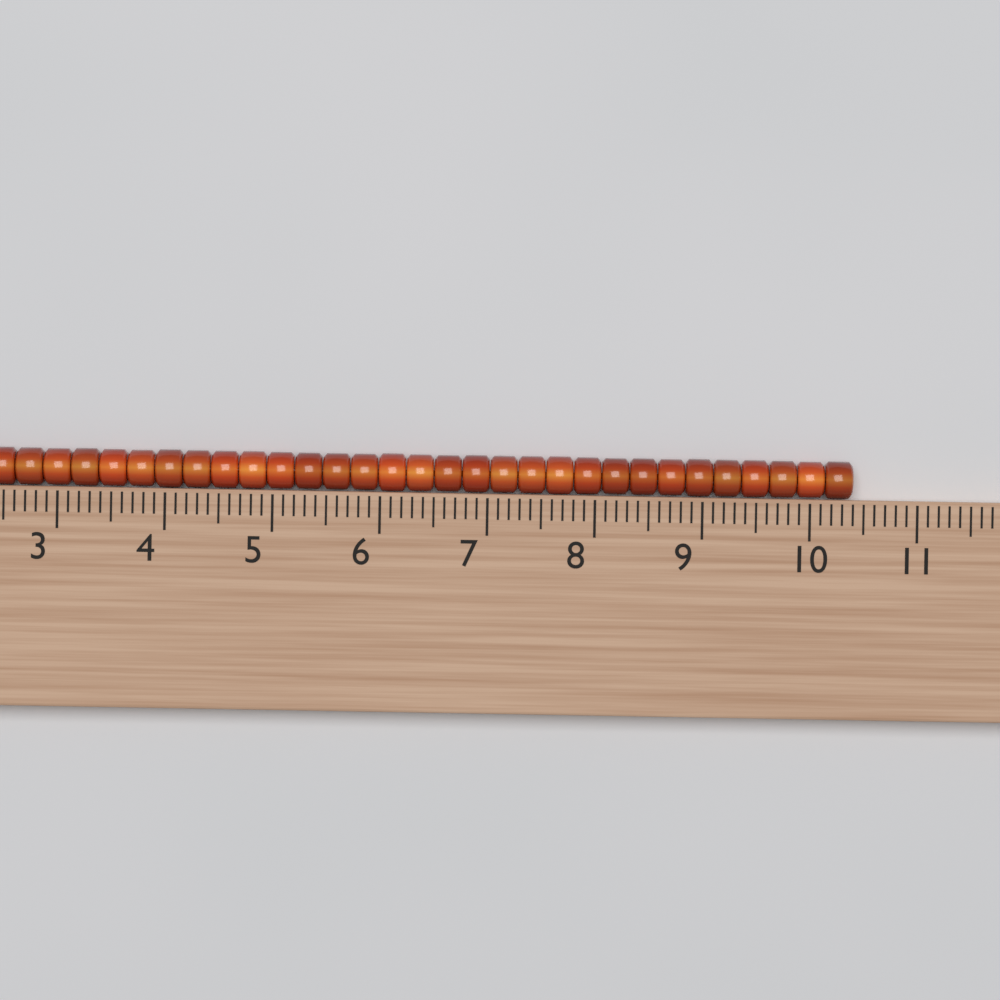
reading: 10.4 (no unit)
